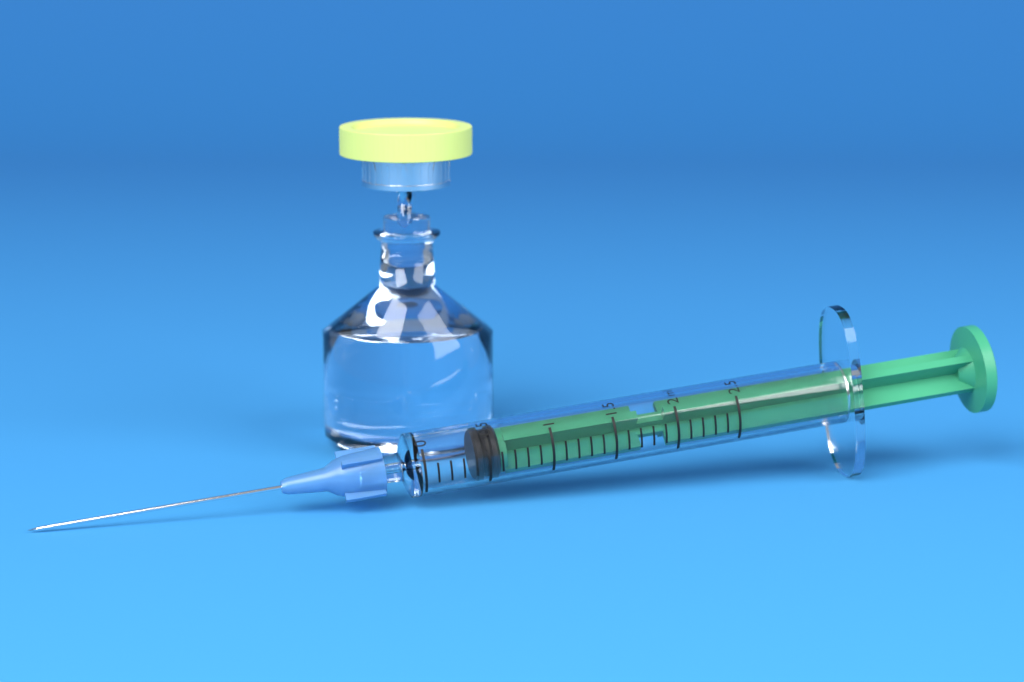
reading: 0.4 ml
